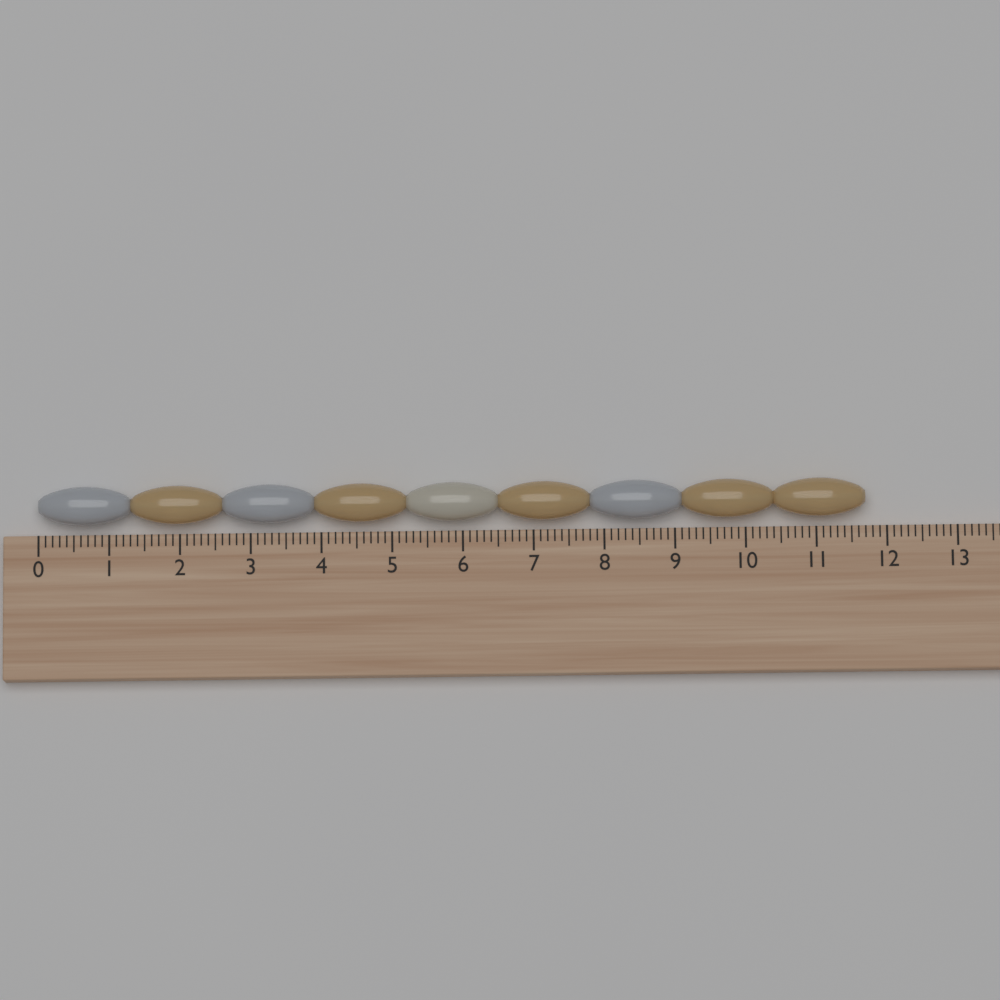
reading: 11.7 (no unit)
